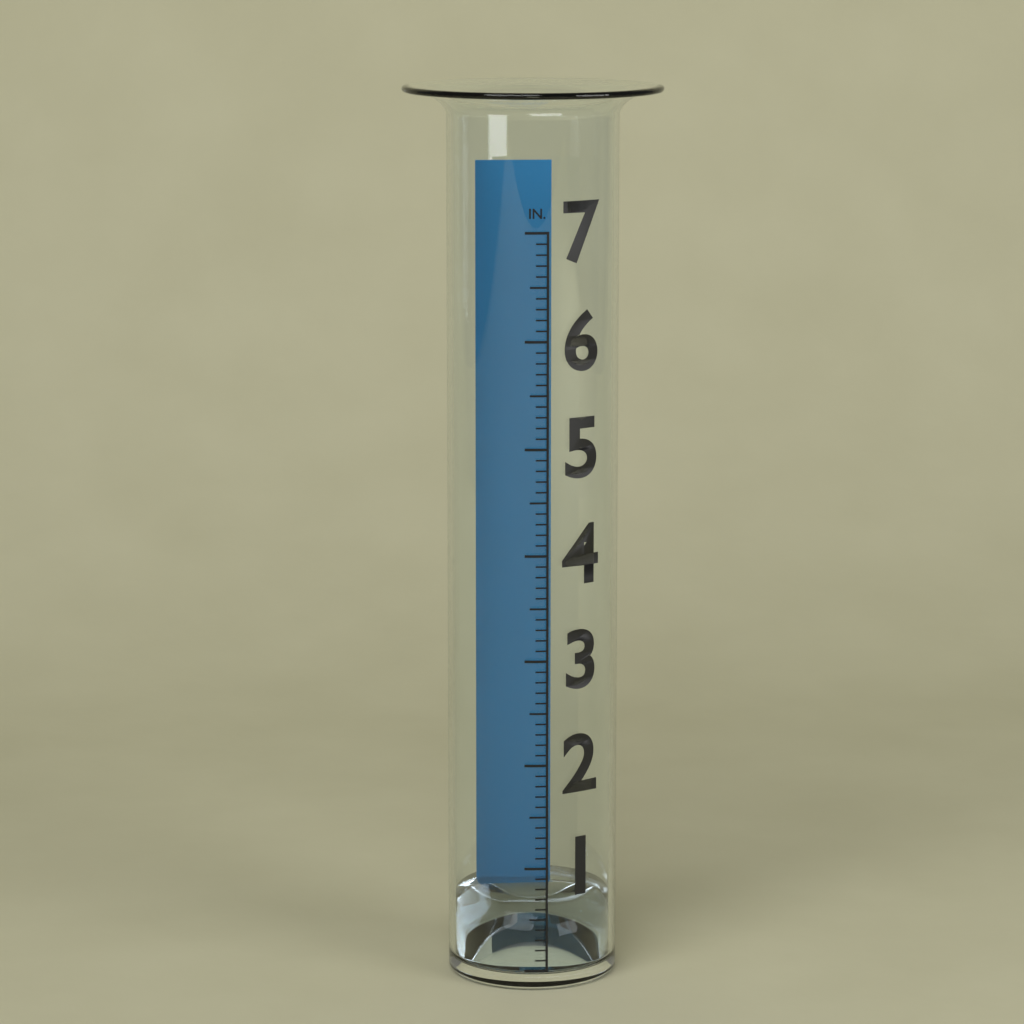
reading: 0.6 in
